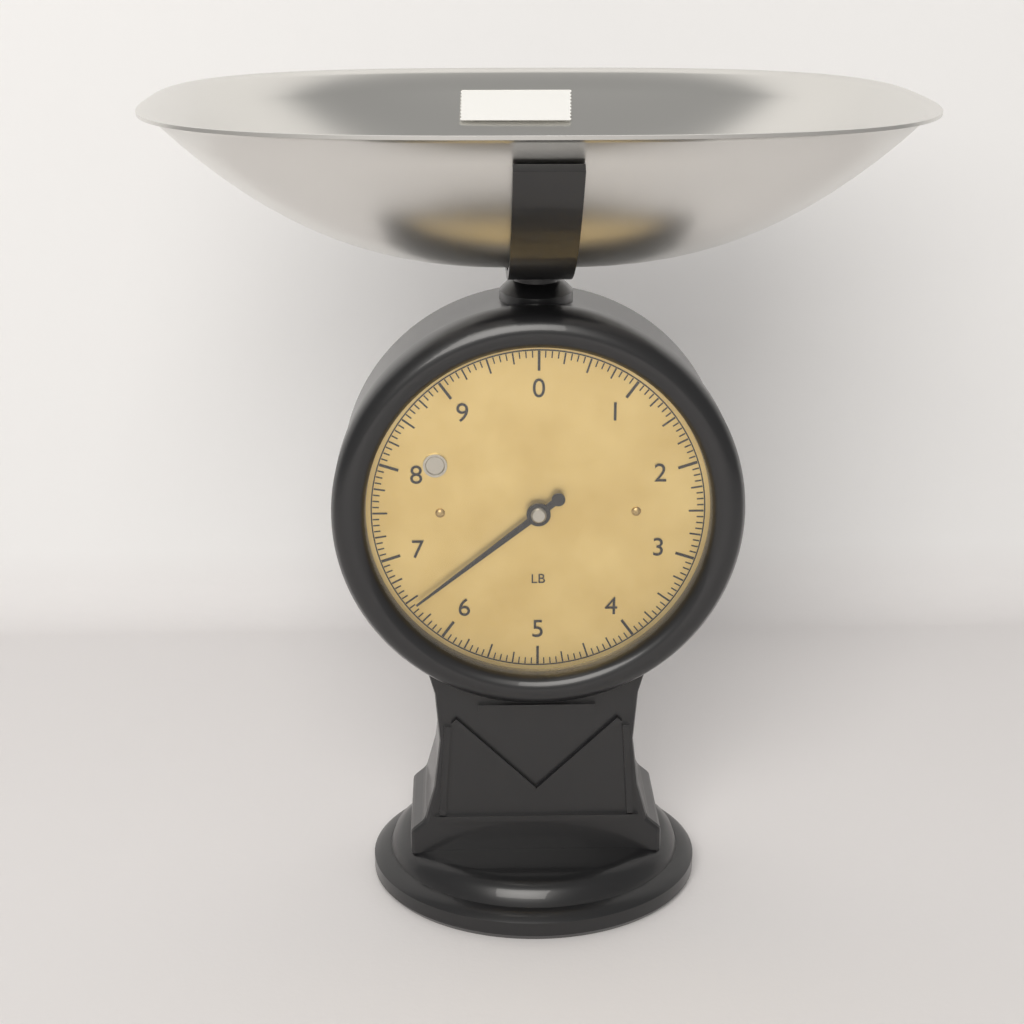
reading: 6.4375 lb
